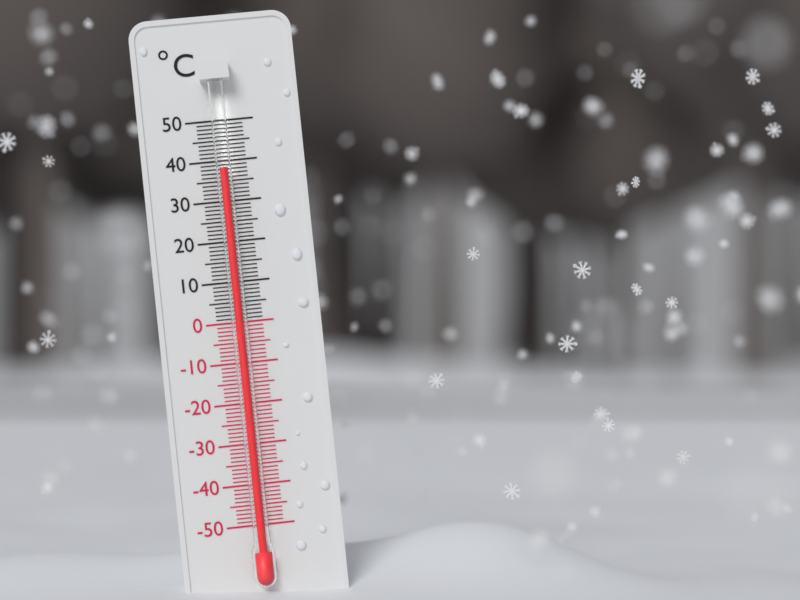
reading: 38 °C
